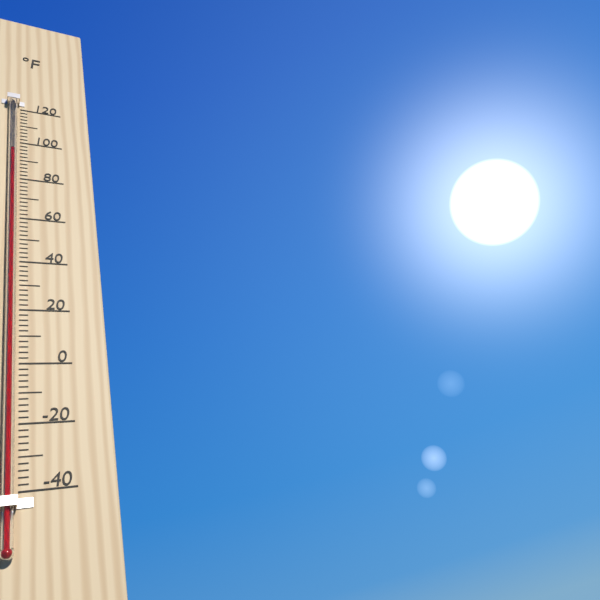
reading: 94 °F
